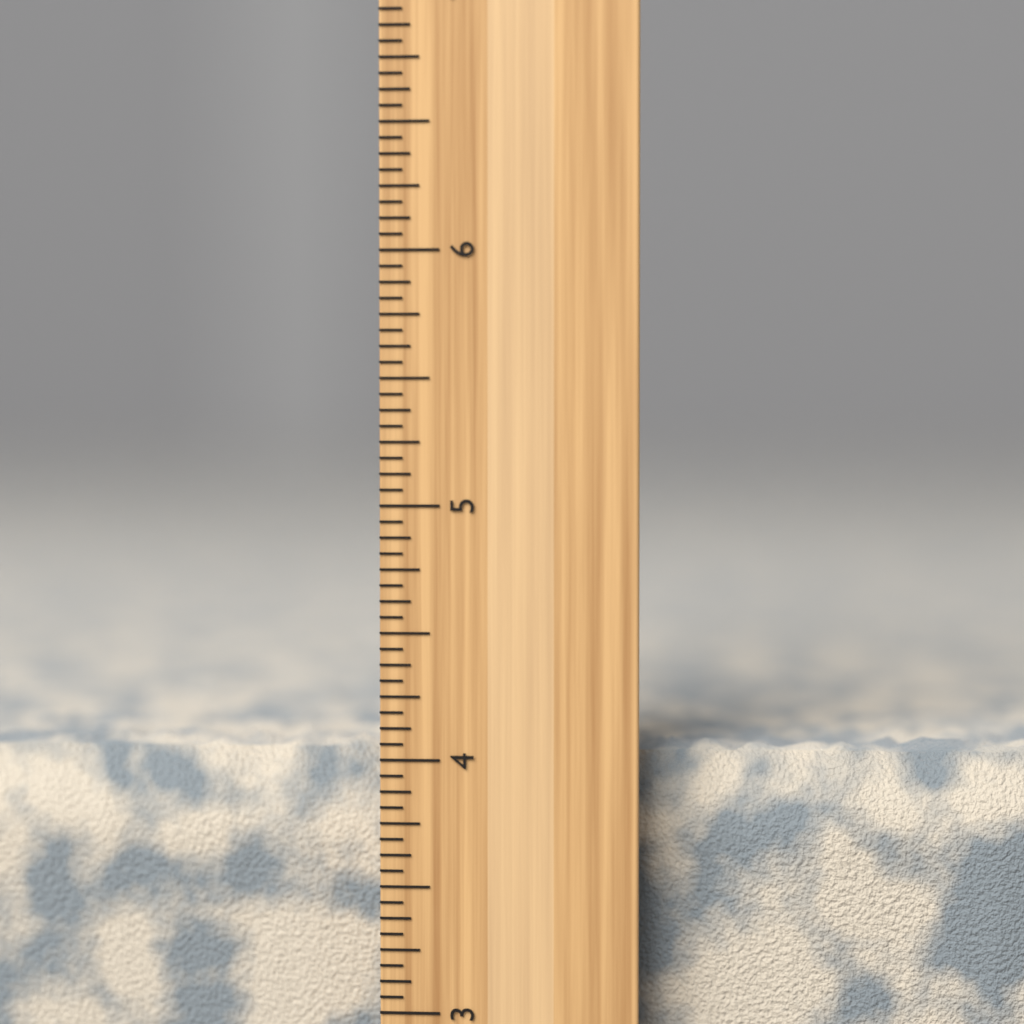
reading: 4.0625 inch
